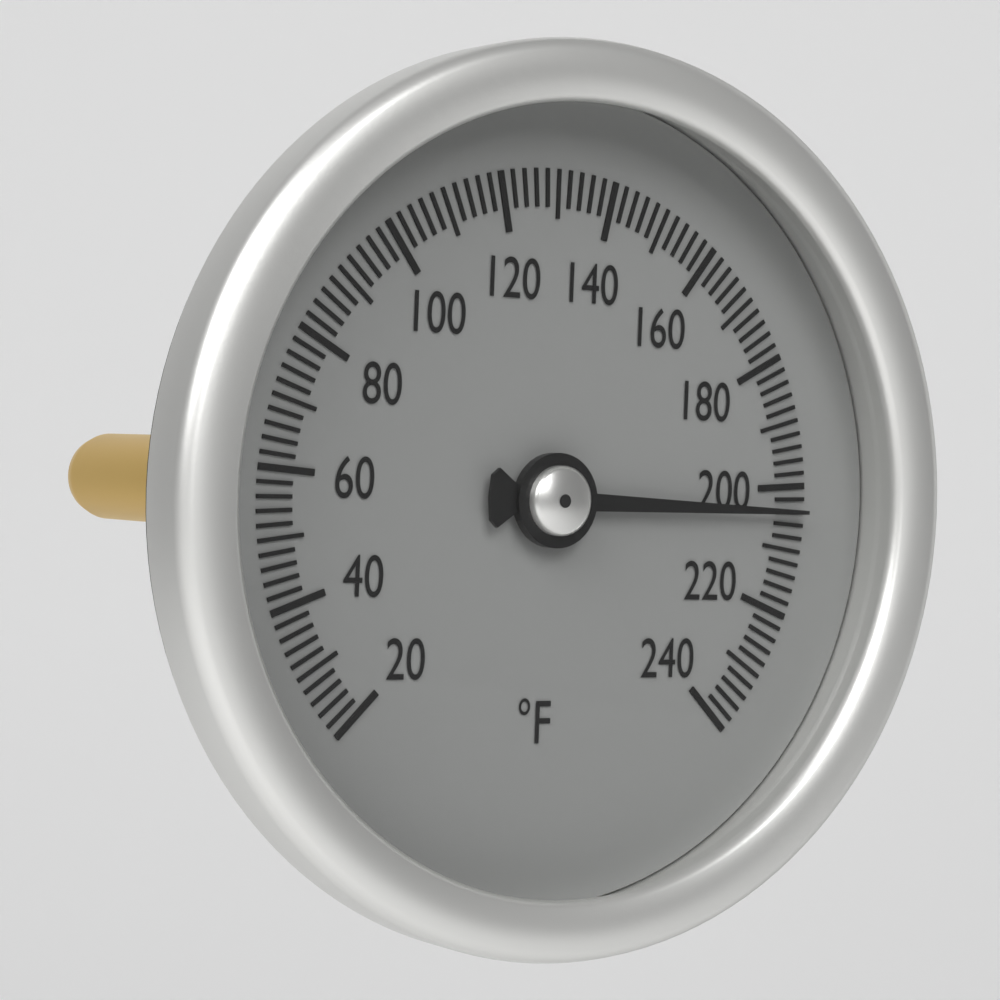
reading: 204 °F
